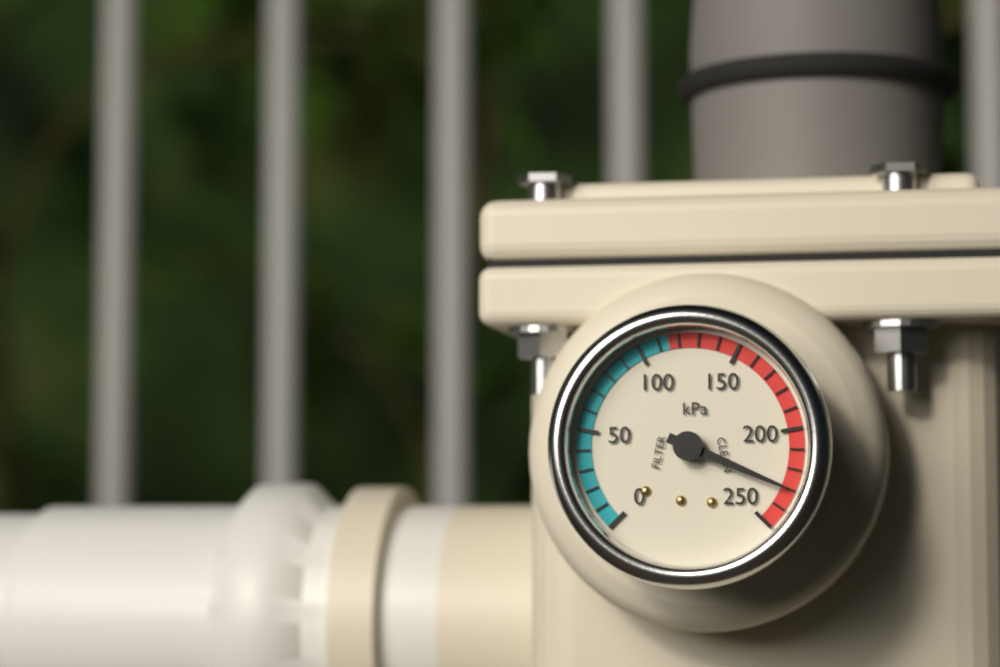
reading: 230 kPa
